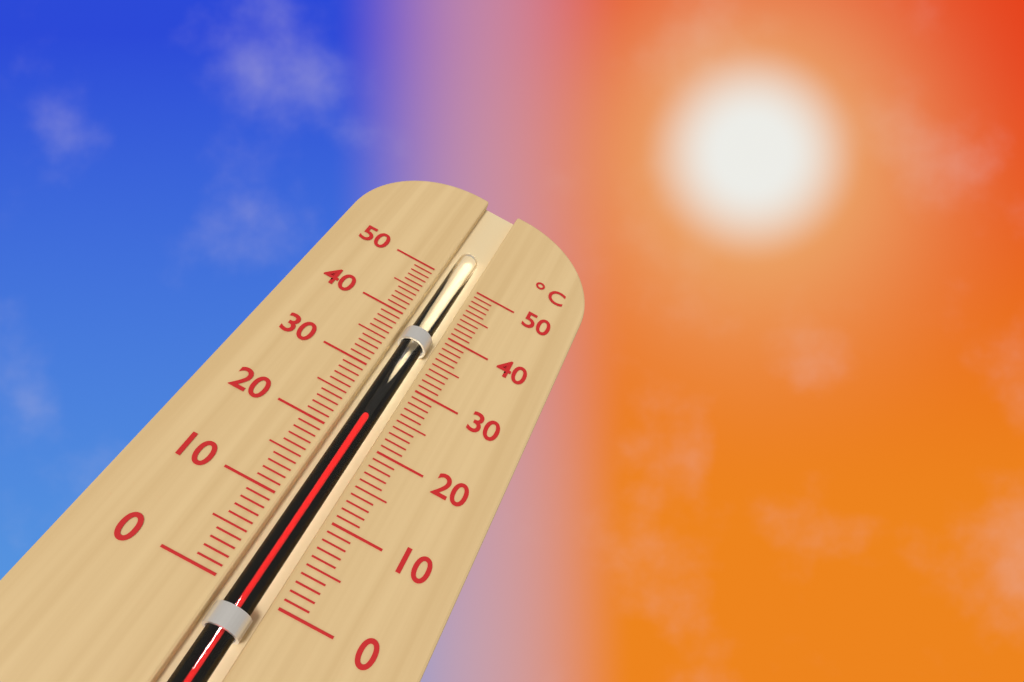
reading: 24 °C
